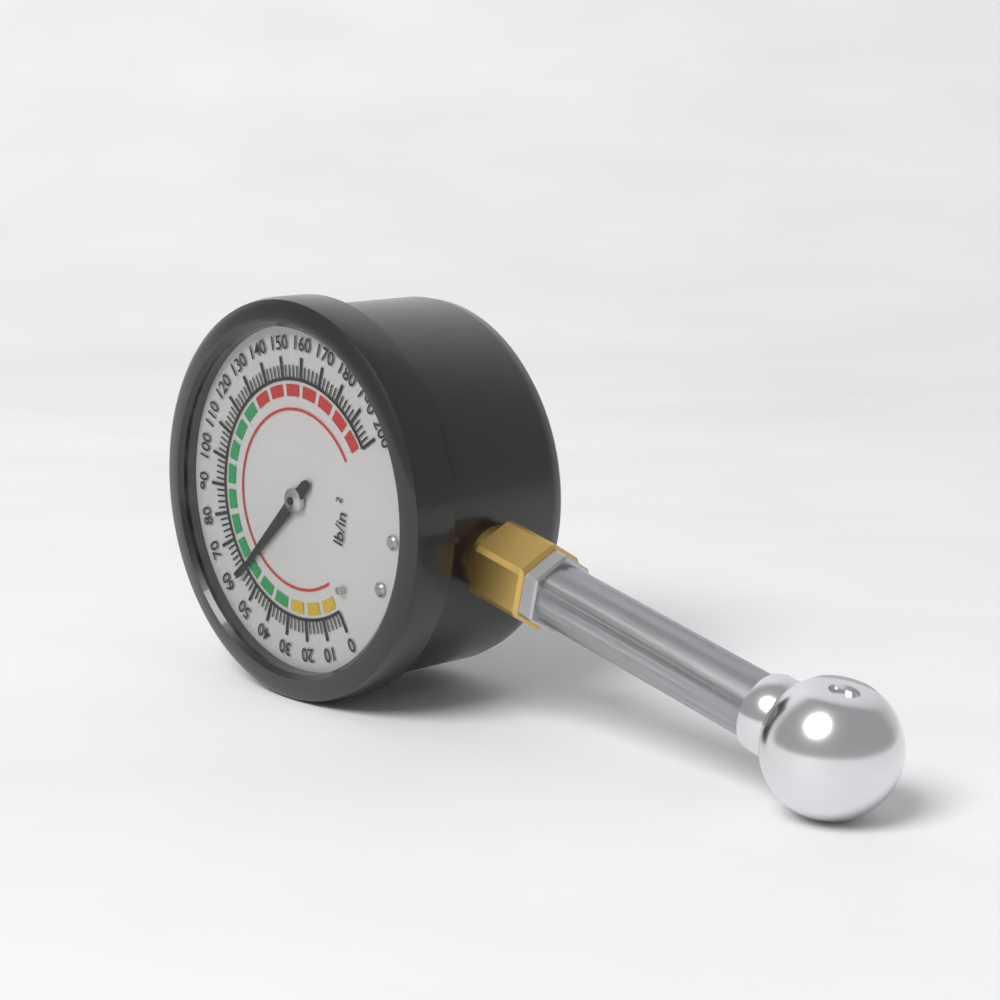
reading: 58 psi
